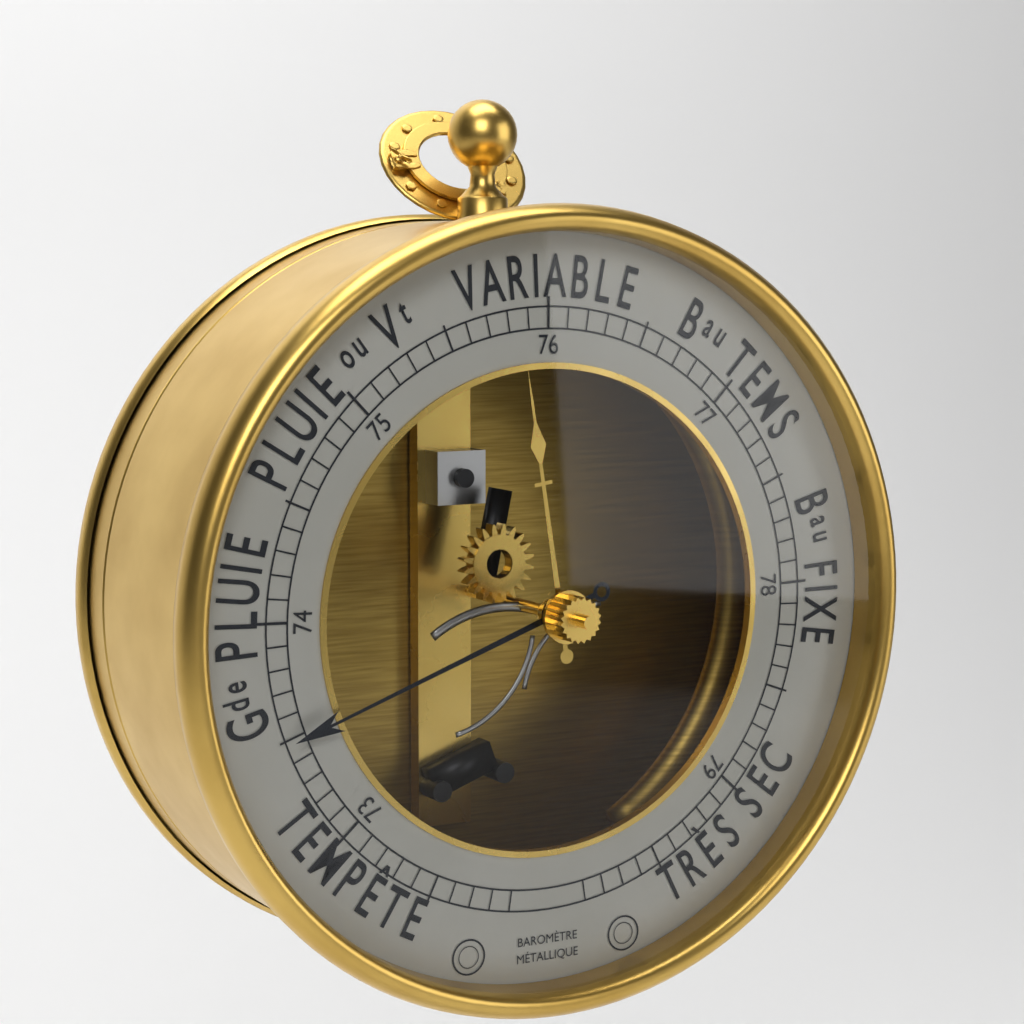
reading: 73.5 (no unit)
